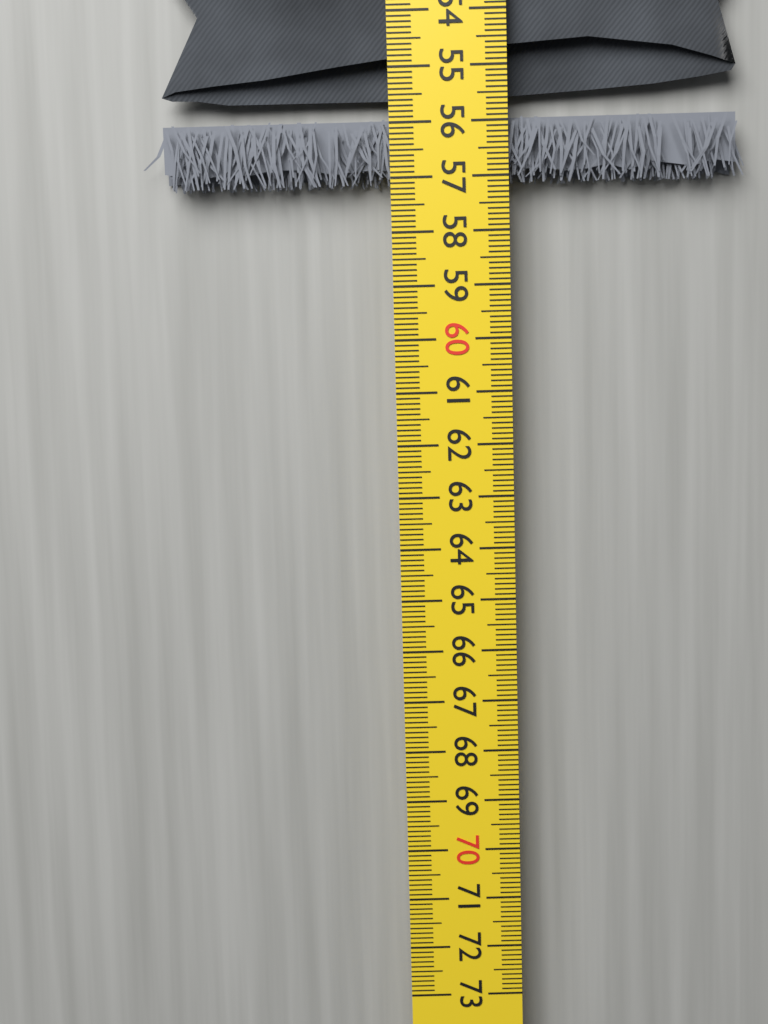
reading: 57.1 cm
